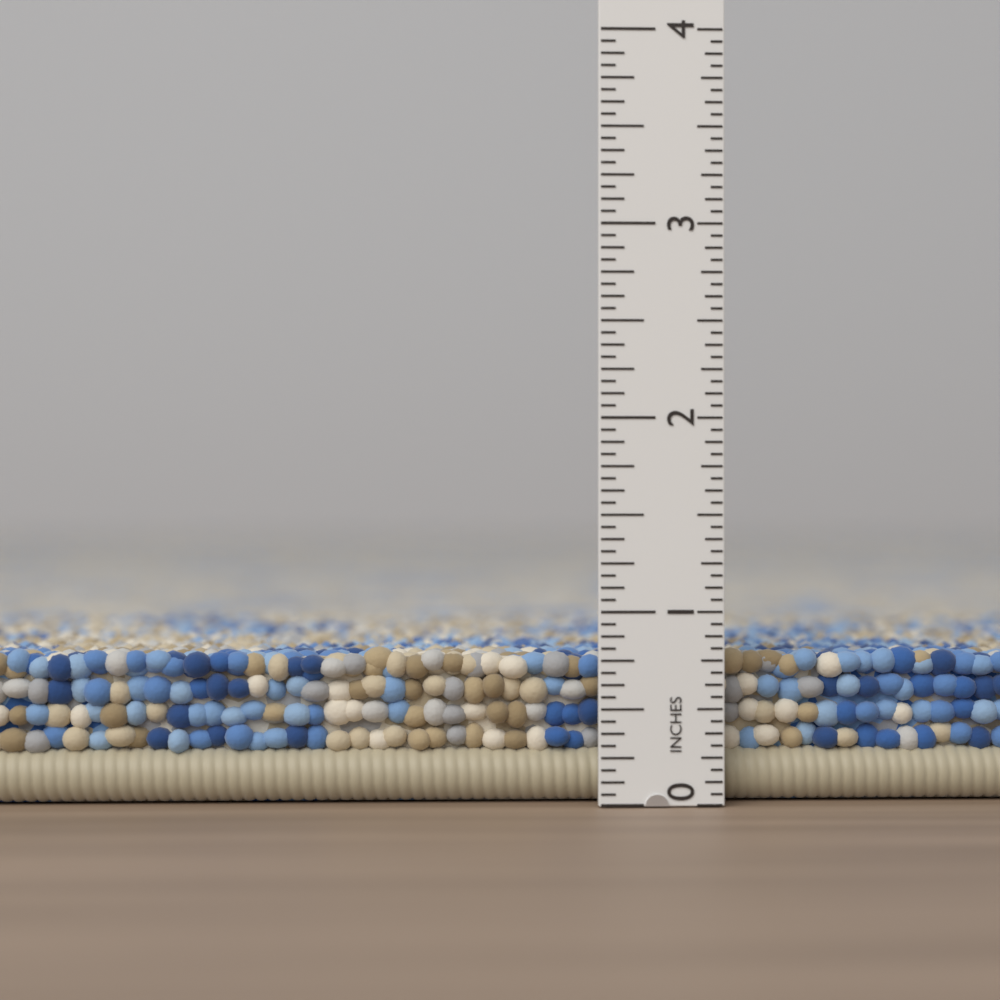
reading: 0.8125 in
